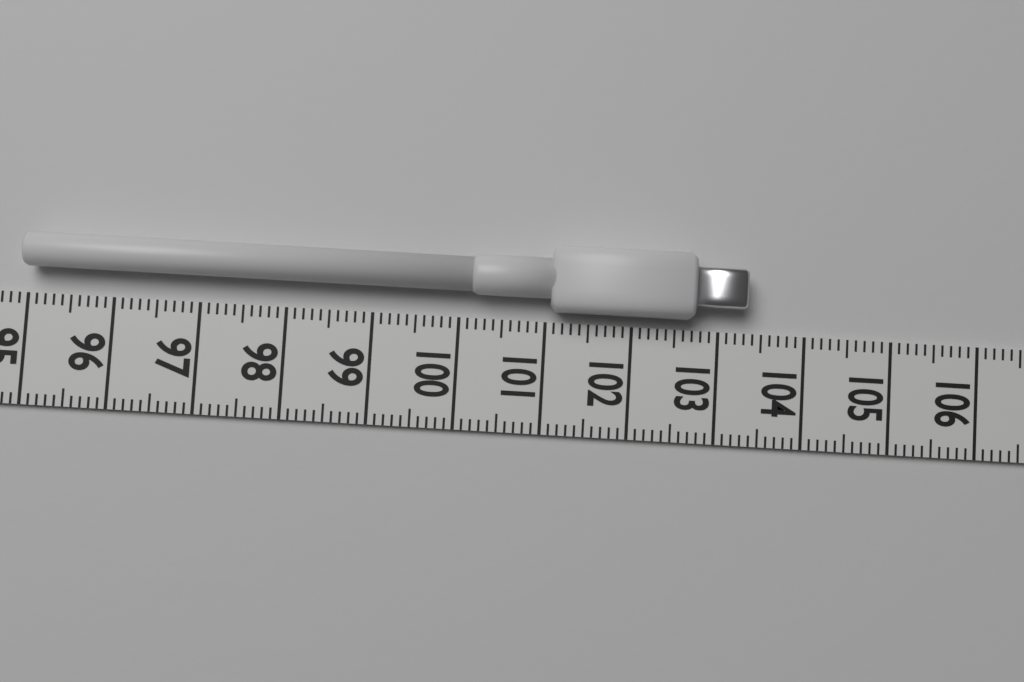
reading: 103.3 (no unit)
